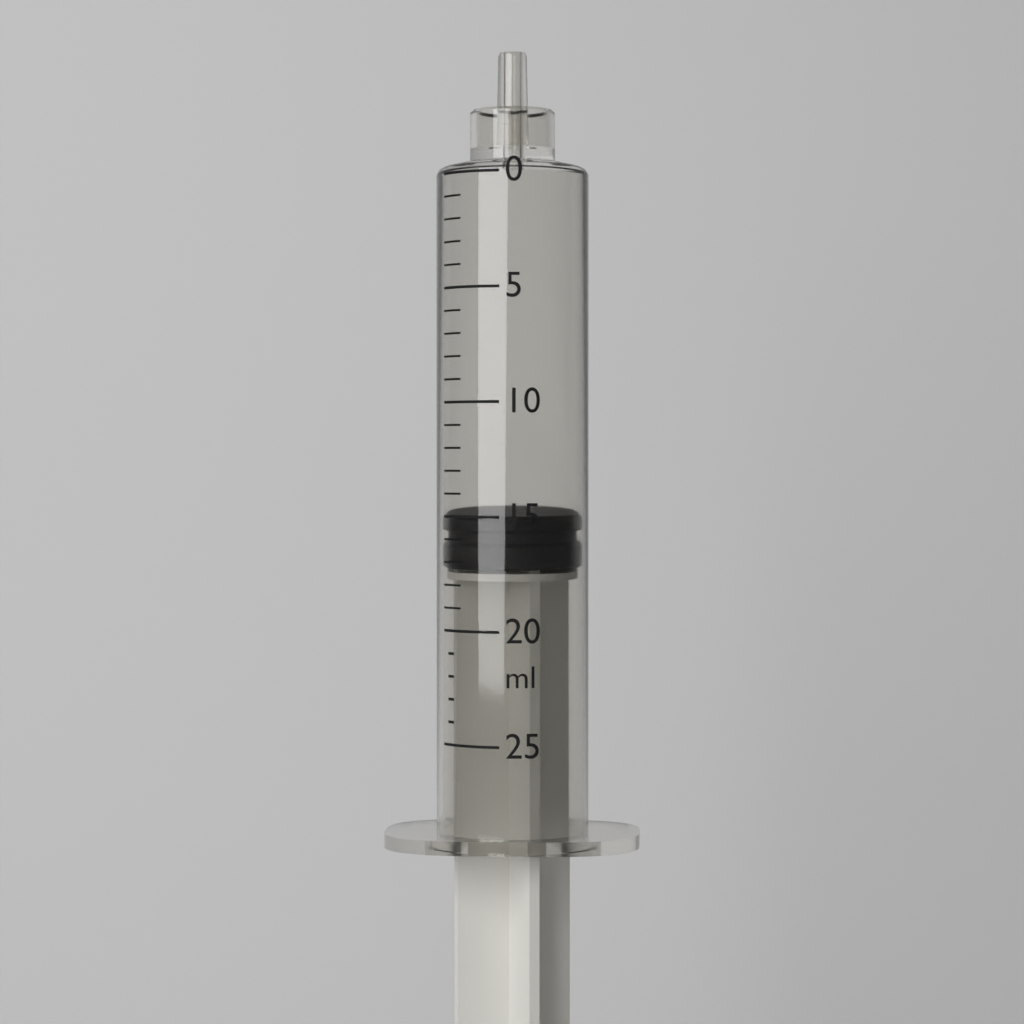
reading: 15 ml
